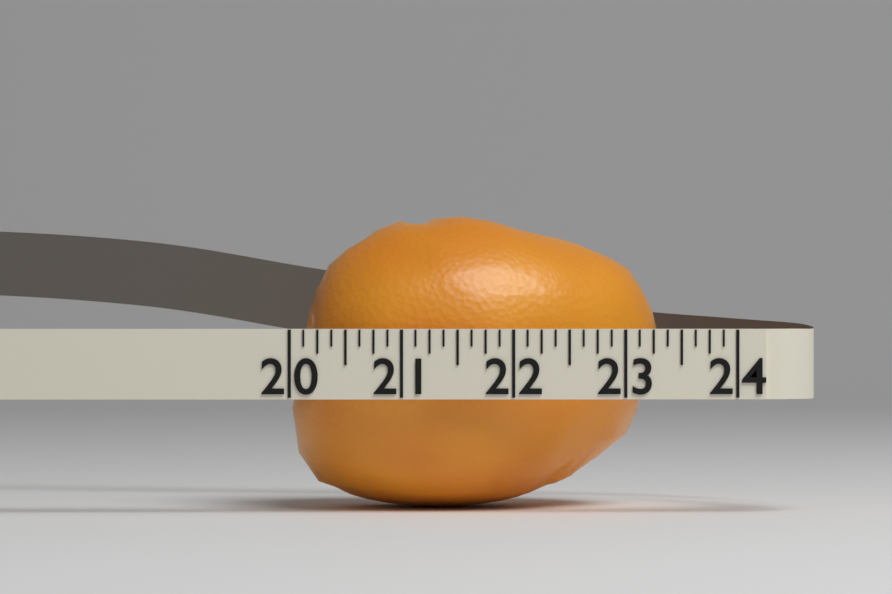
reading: 23.375 (no unit)
